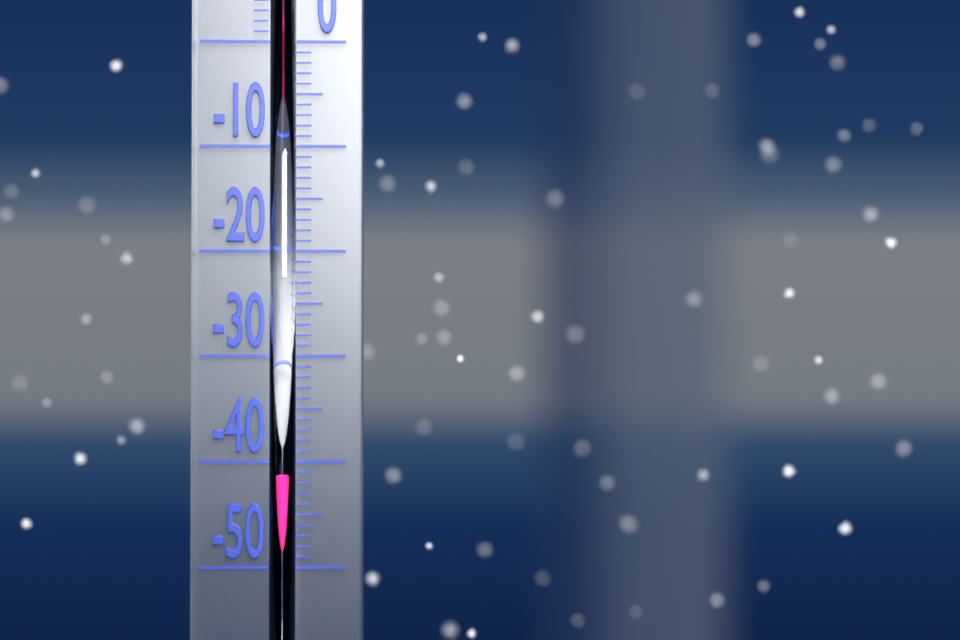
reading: -41 °C
